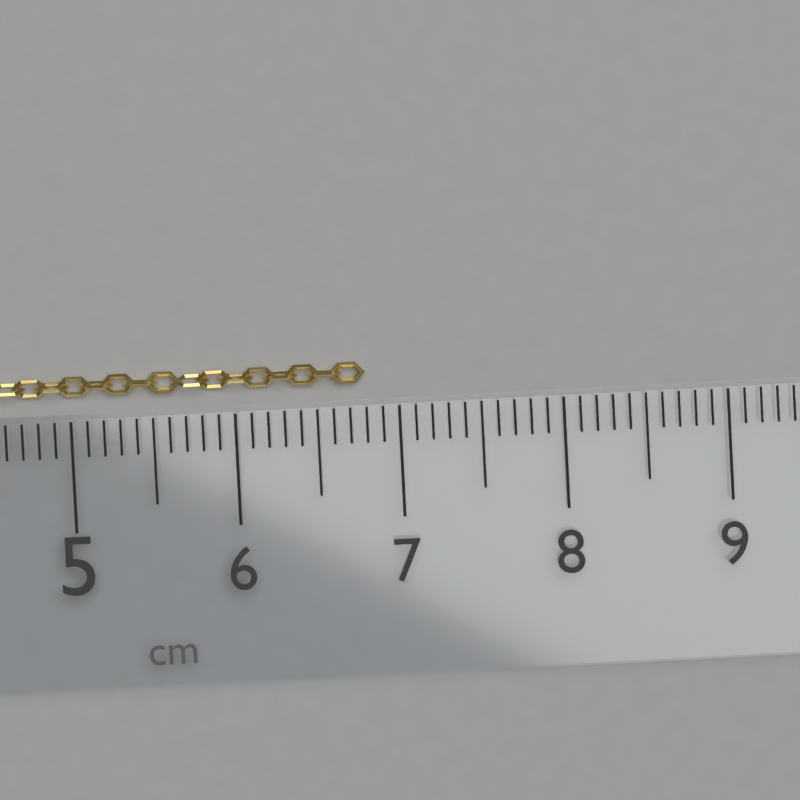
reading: 6.8 cm
